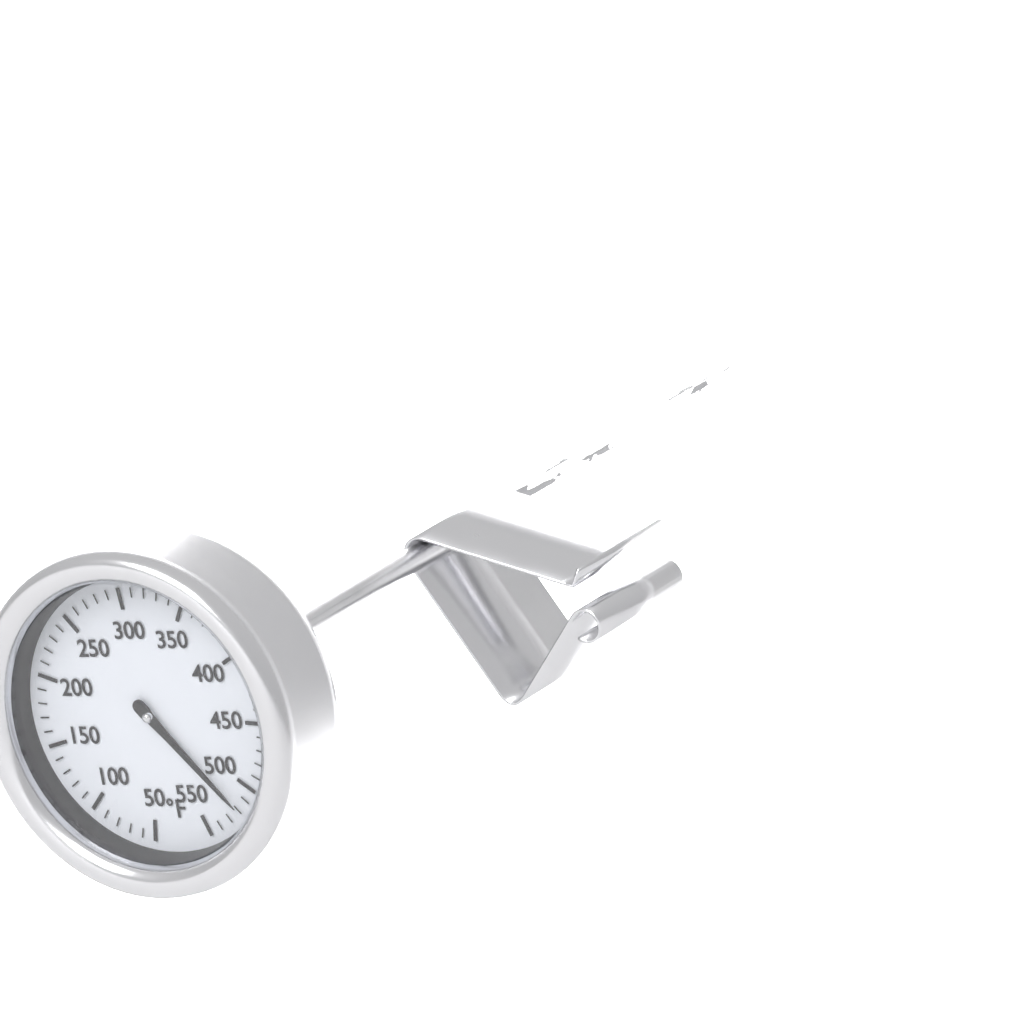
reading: 520 °F
